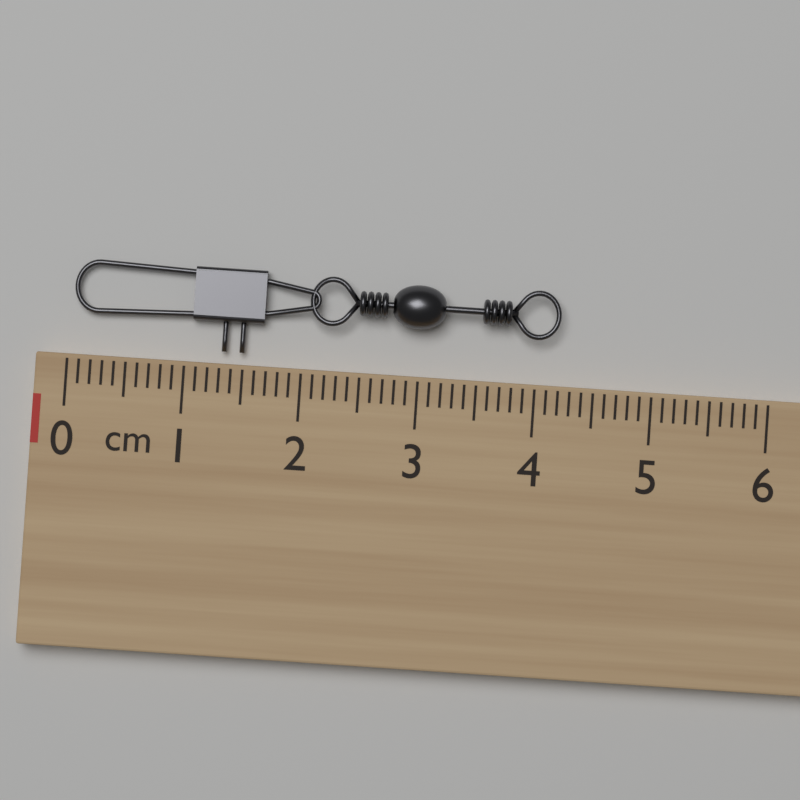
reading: 4.2 cm
